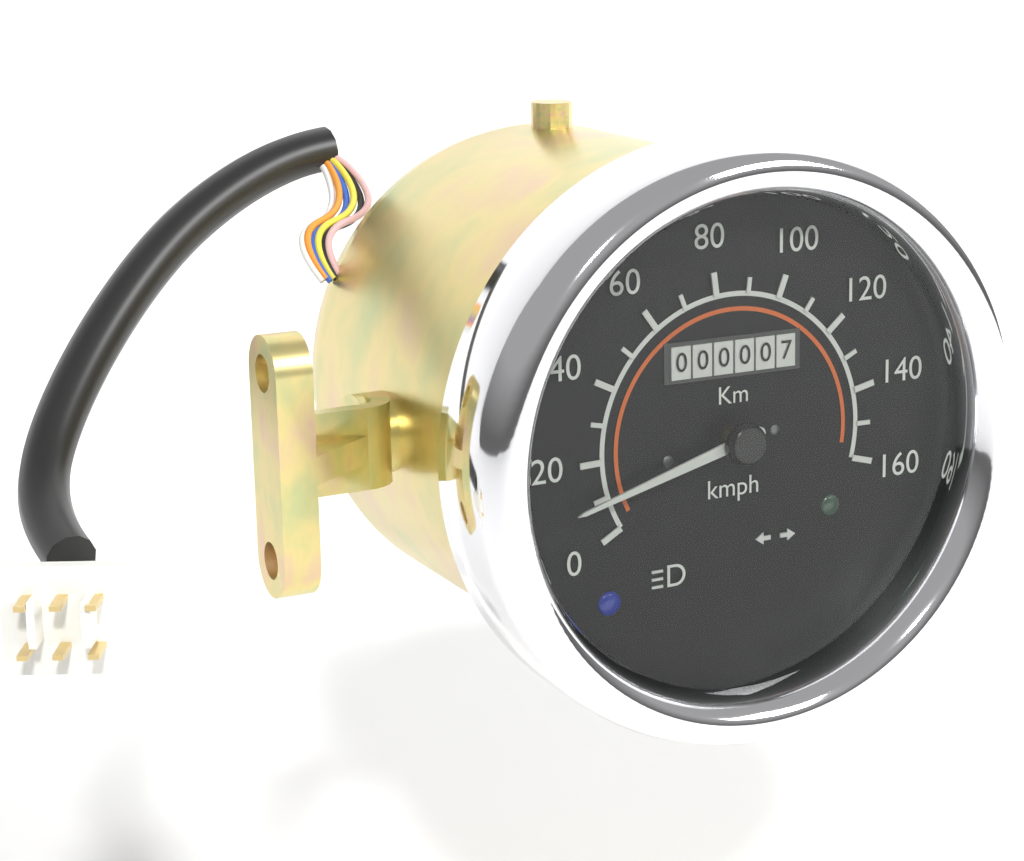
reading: 10 km/h
